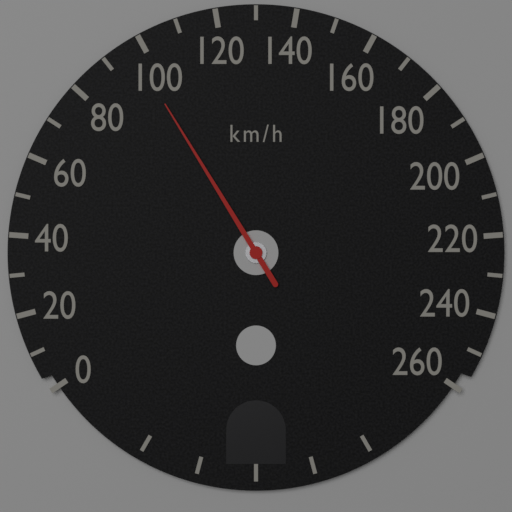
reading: 97 km/h
